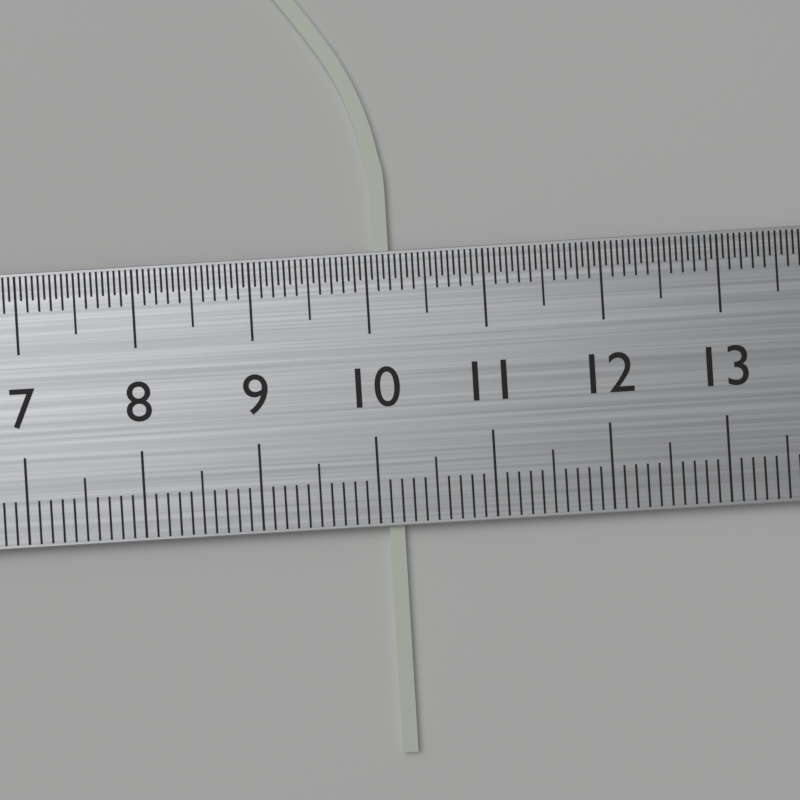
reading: 10.2 cm
